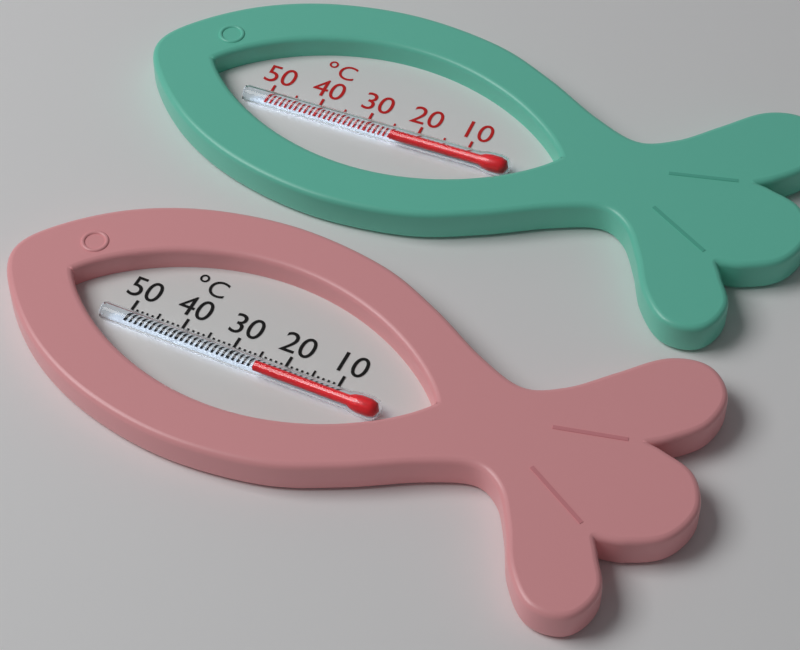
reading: 24 °C
